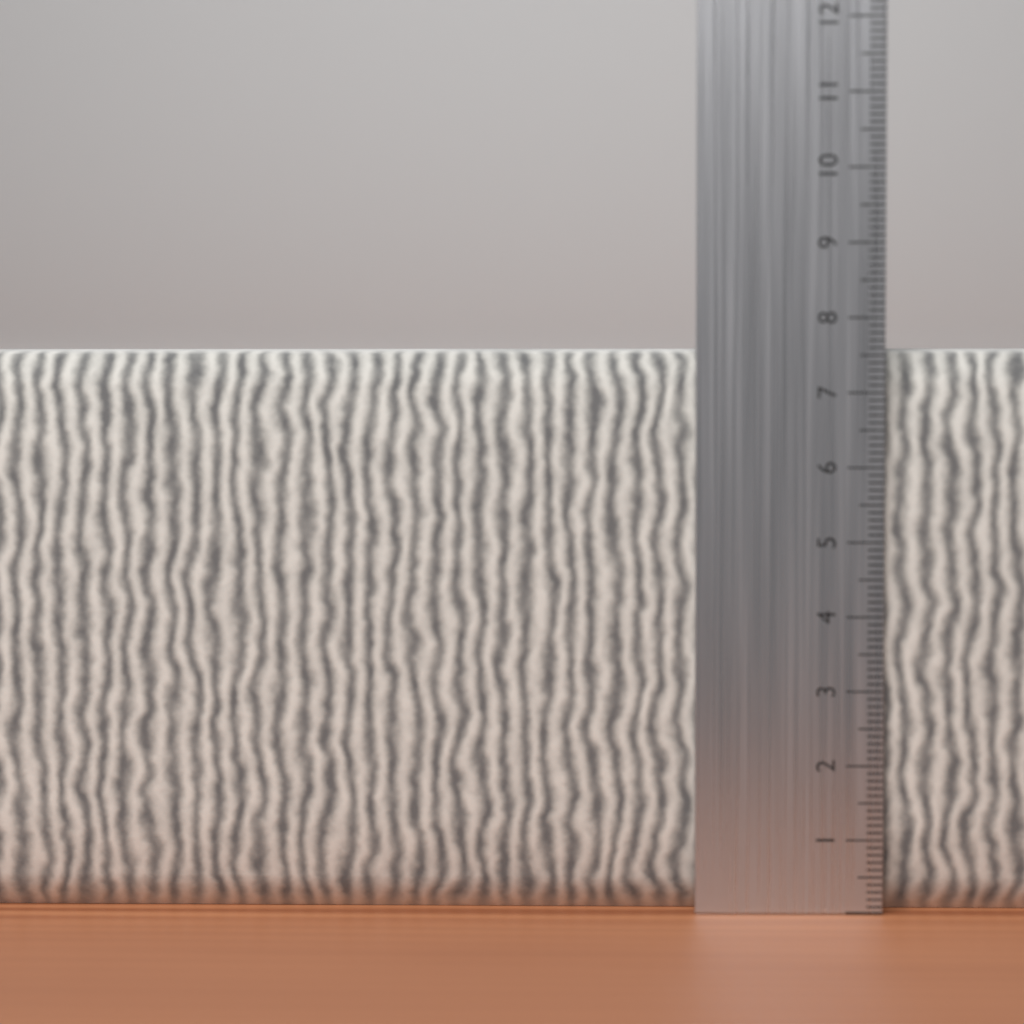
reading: 7.6 cm
